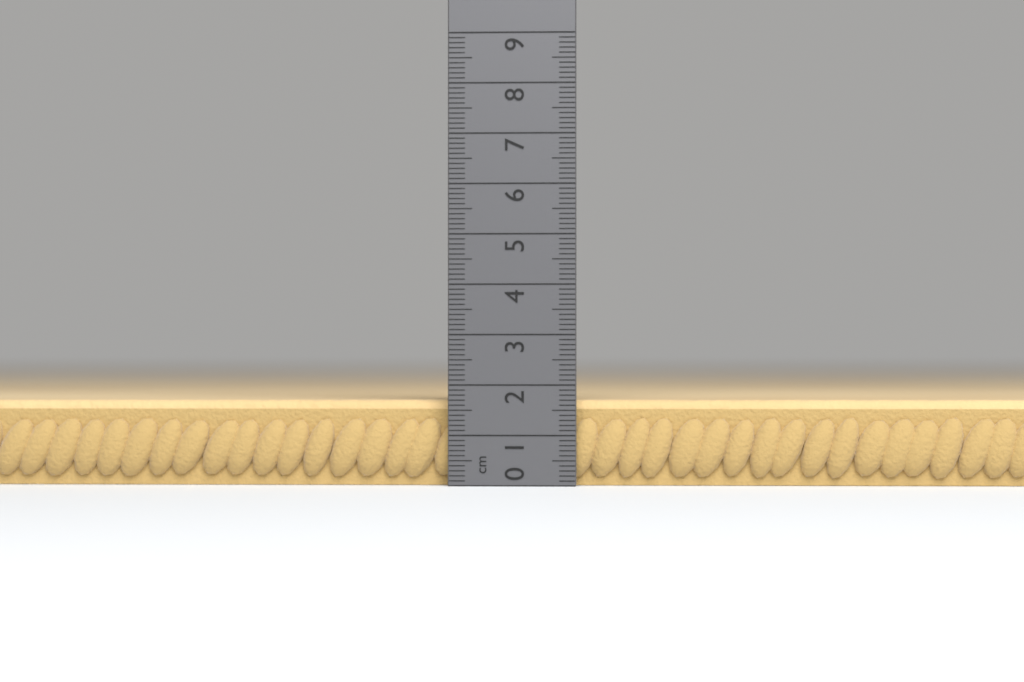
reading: 1.7 cm
